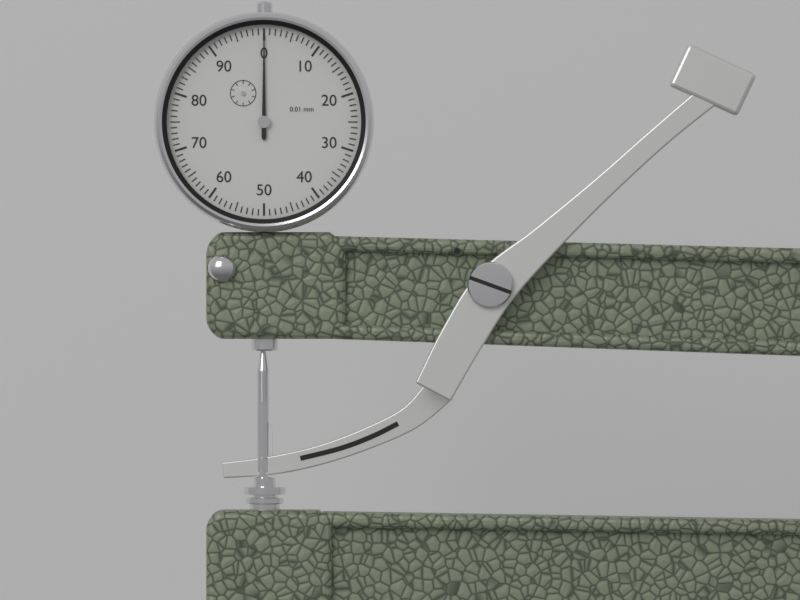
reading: 0.00 mm
